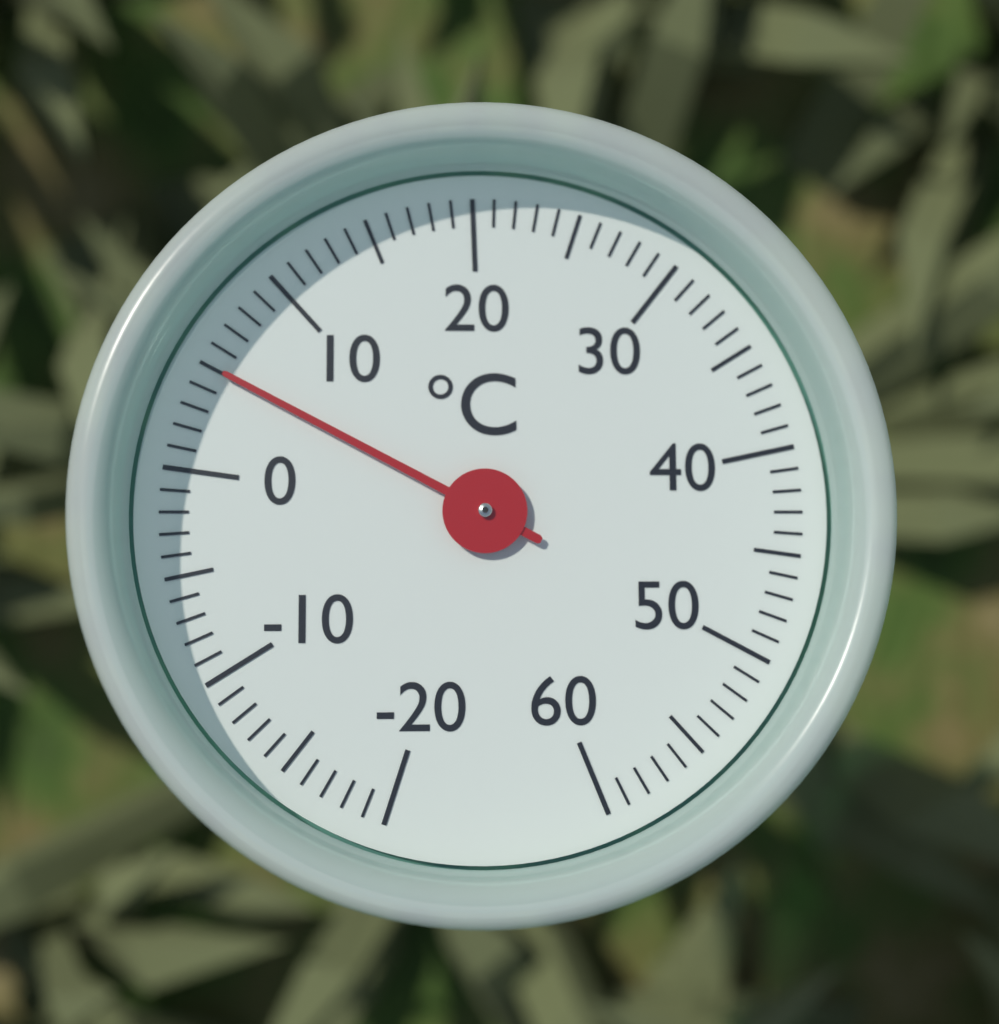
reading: 5 °C
